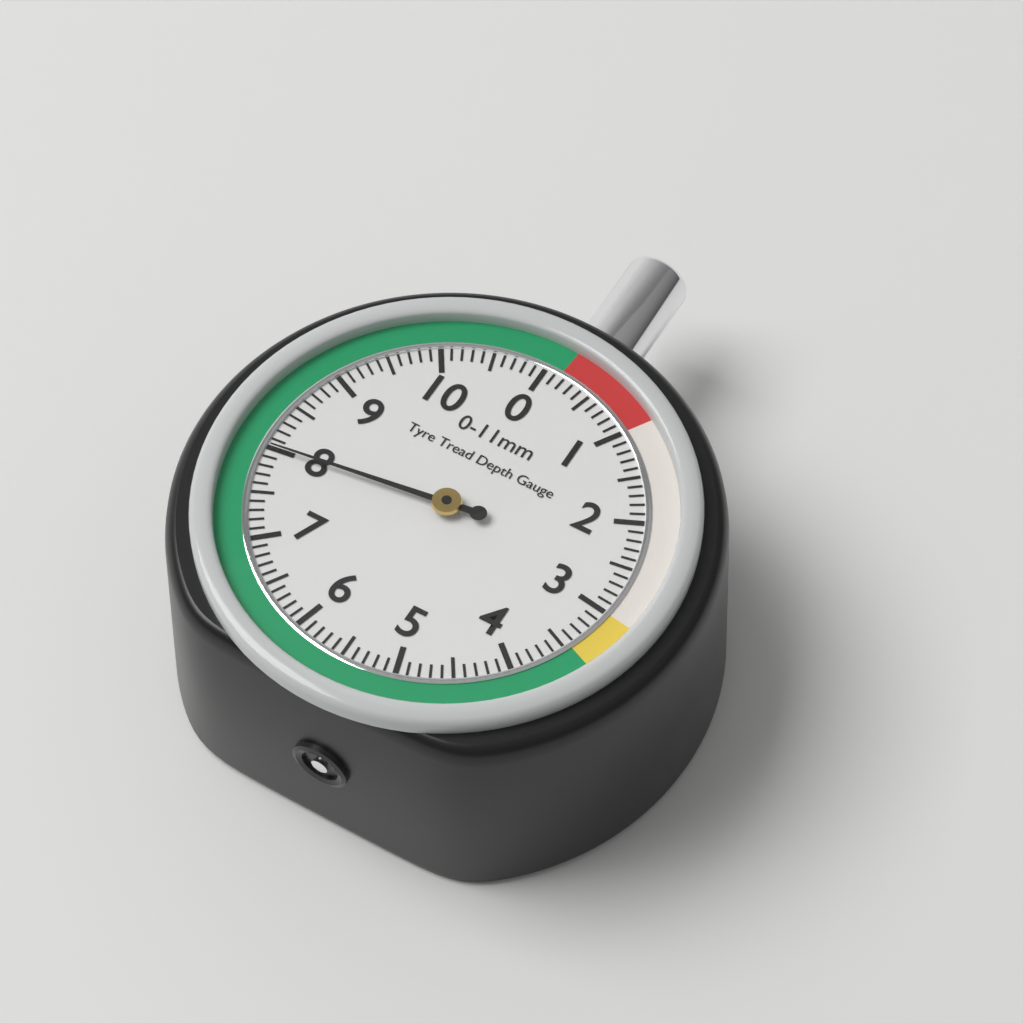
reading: 8.0 mm
